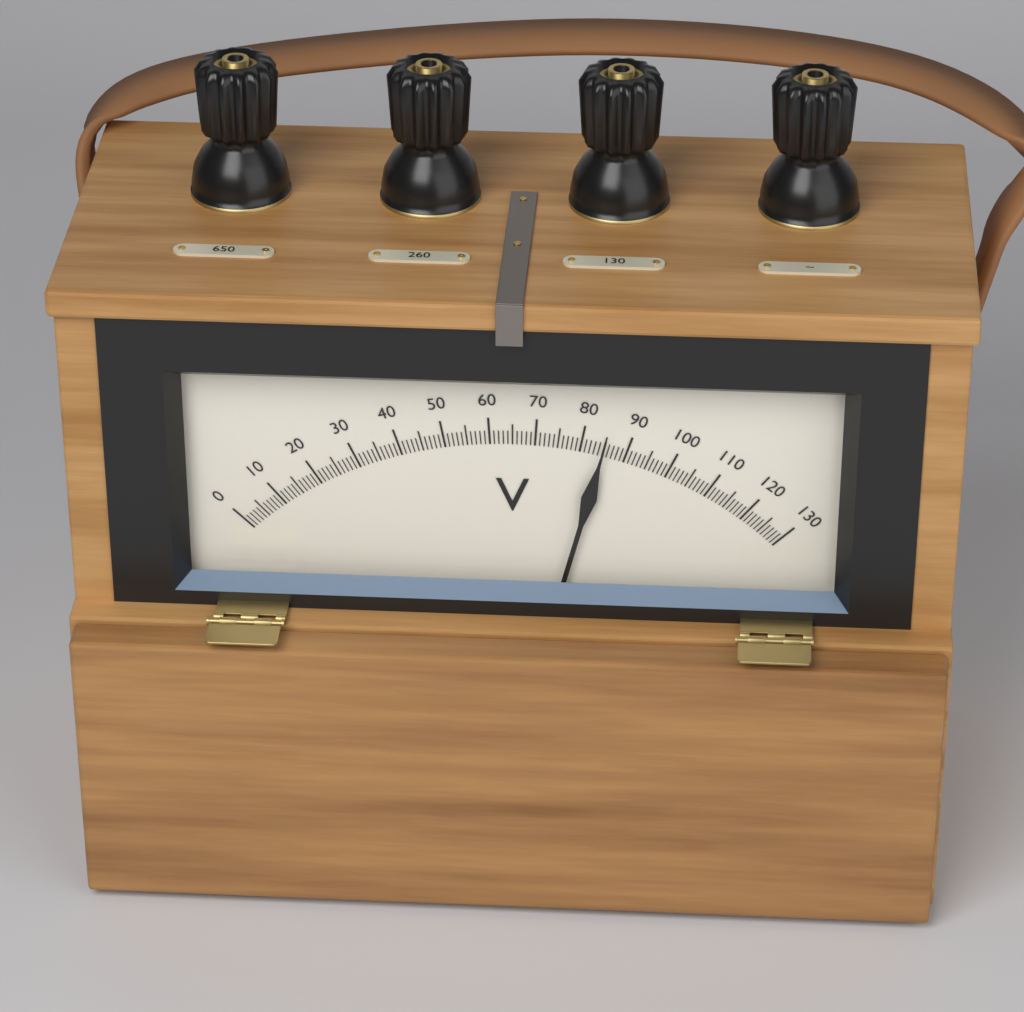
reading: 85 V
